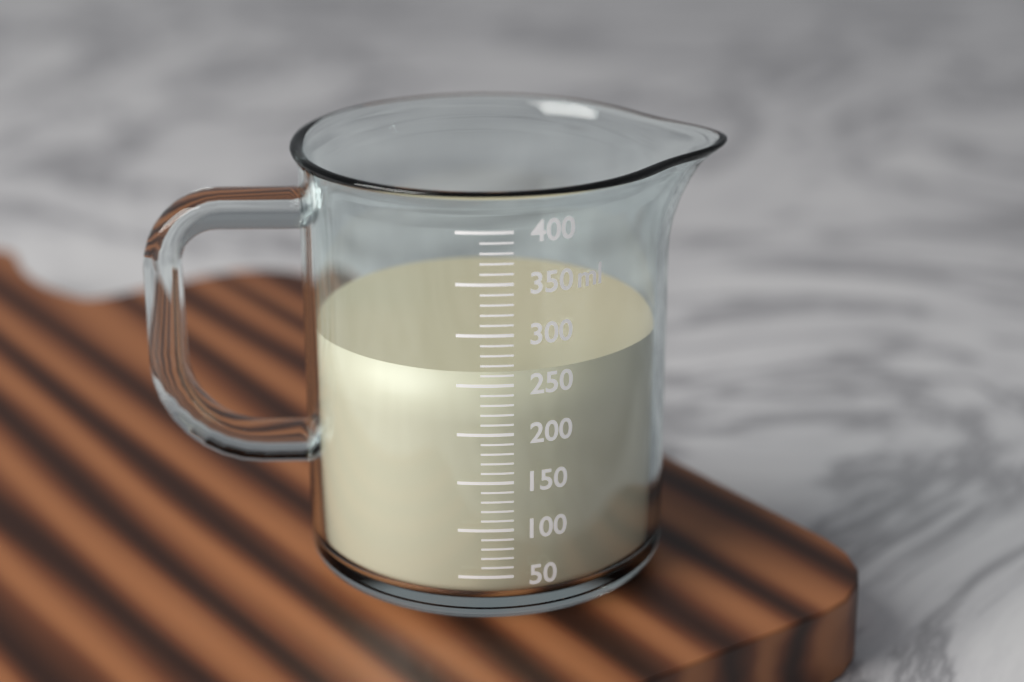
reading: 260 ml
